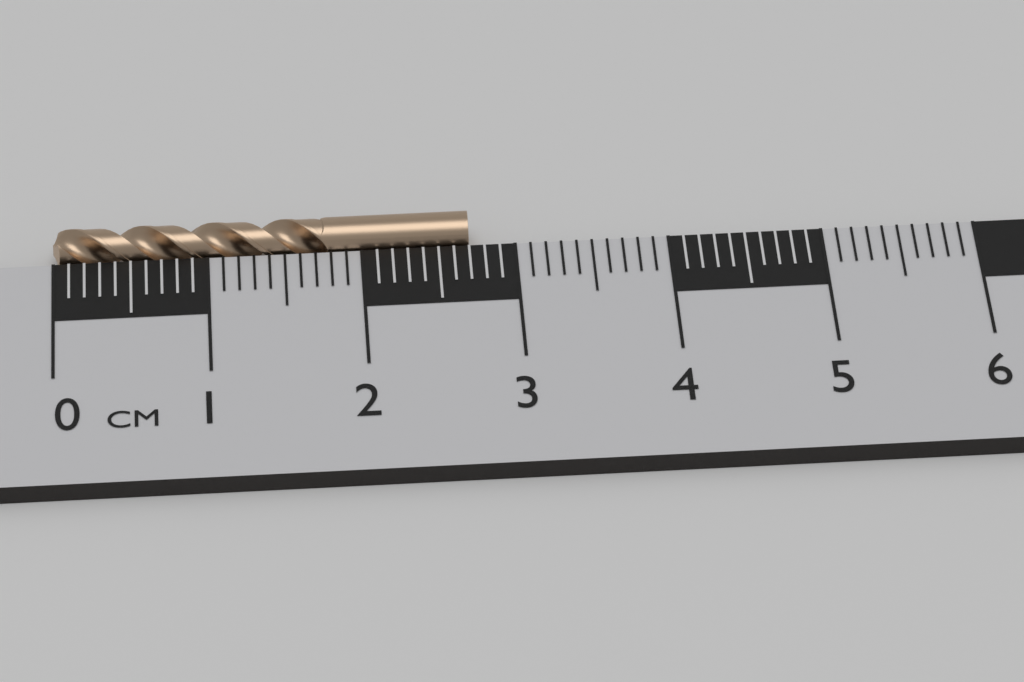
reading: 2.7 cm
